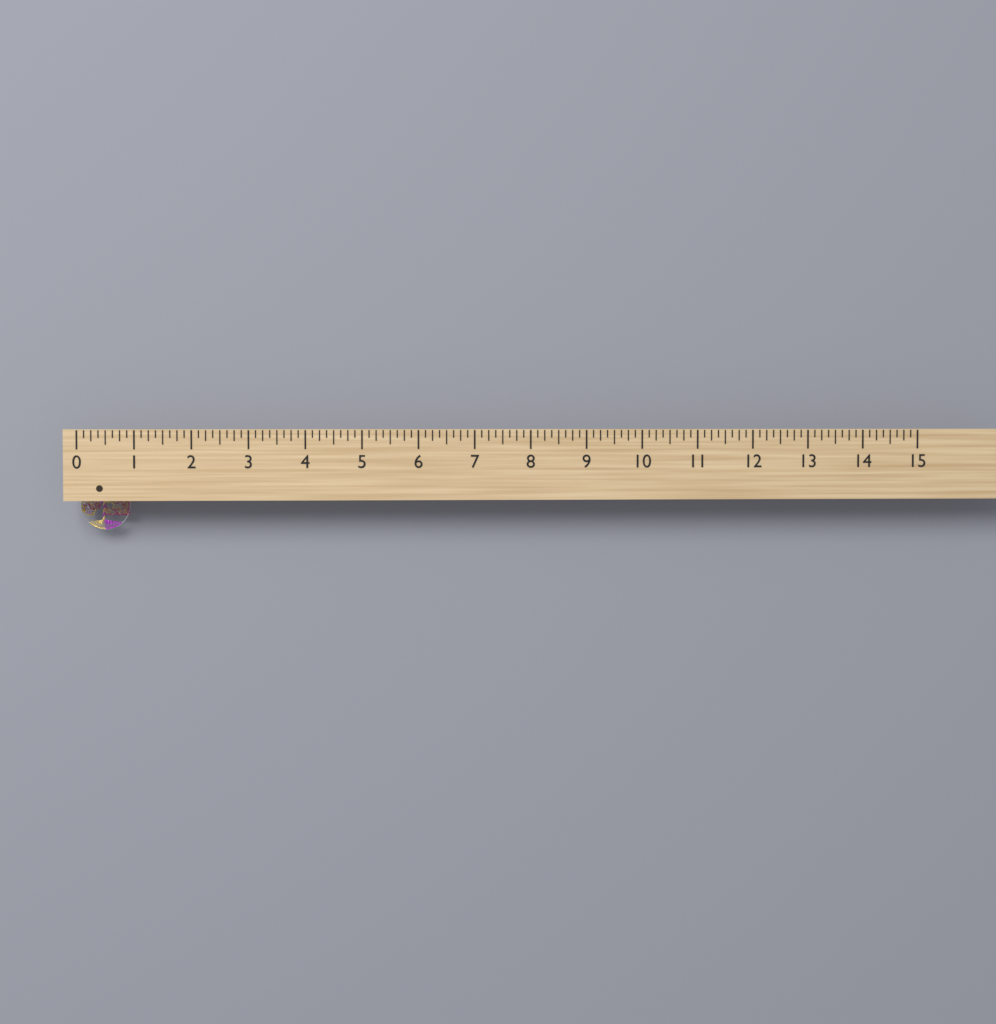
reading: 0.875 (no unit)
